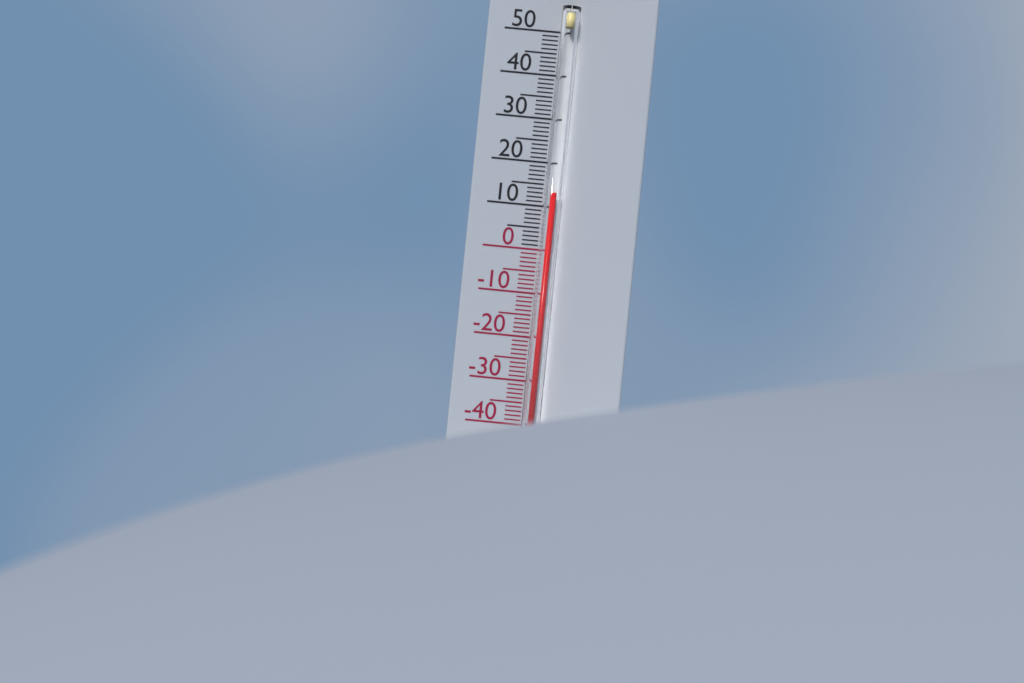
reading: 13 °C
